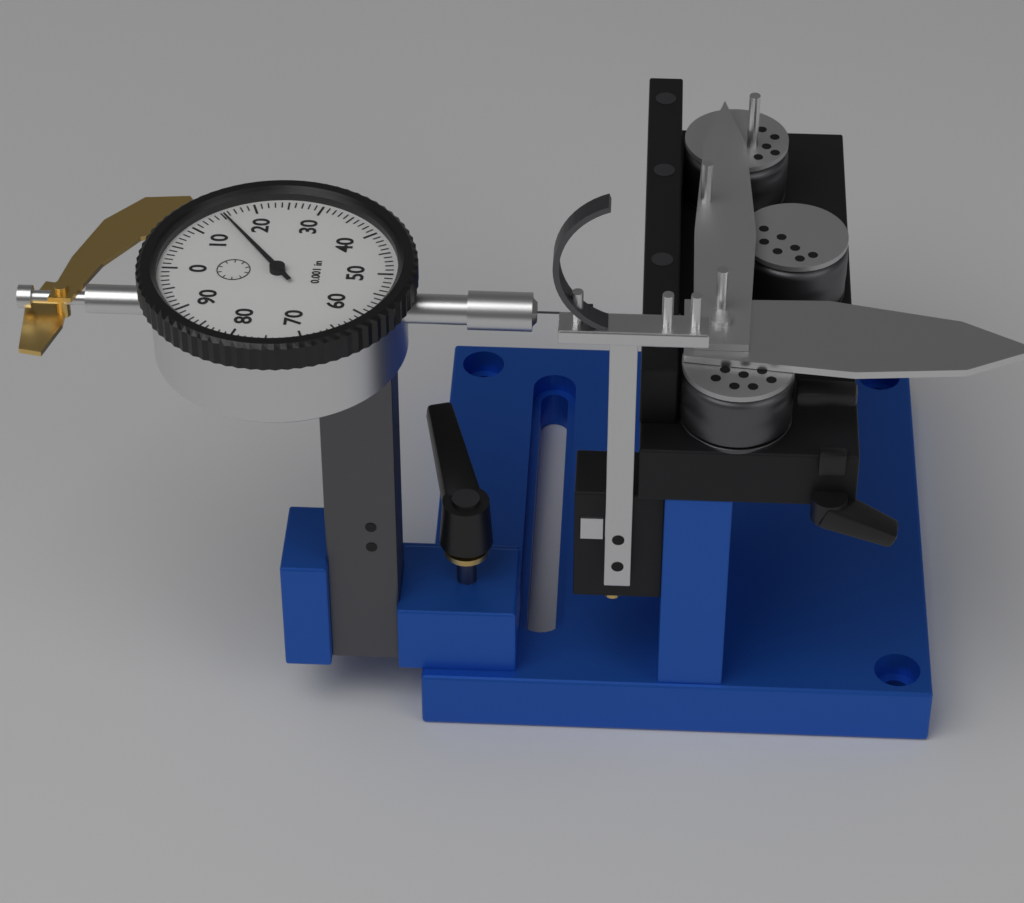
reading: 0.015 in
